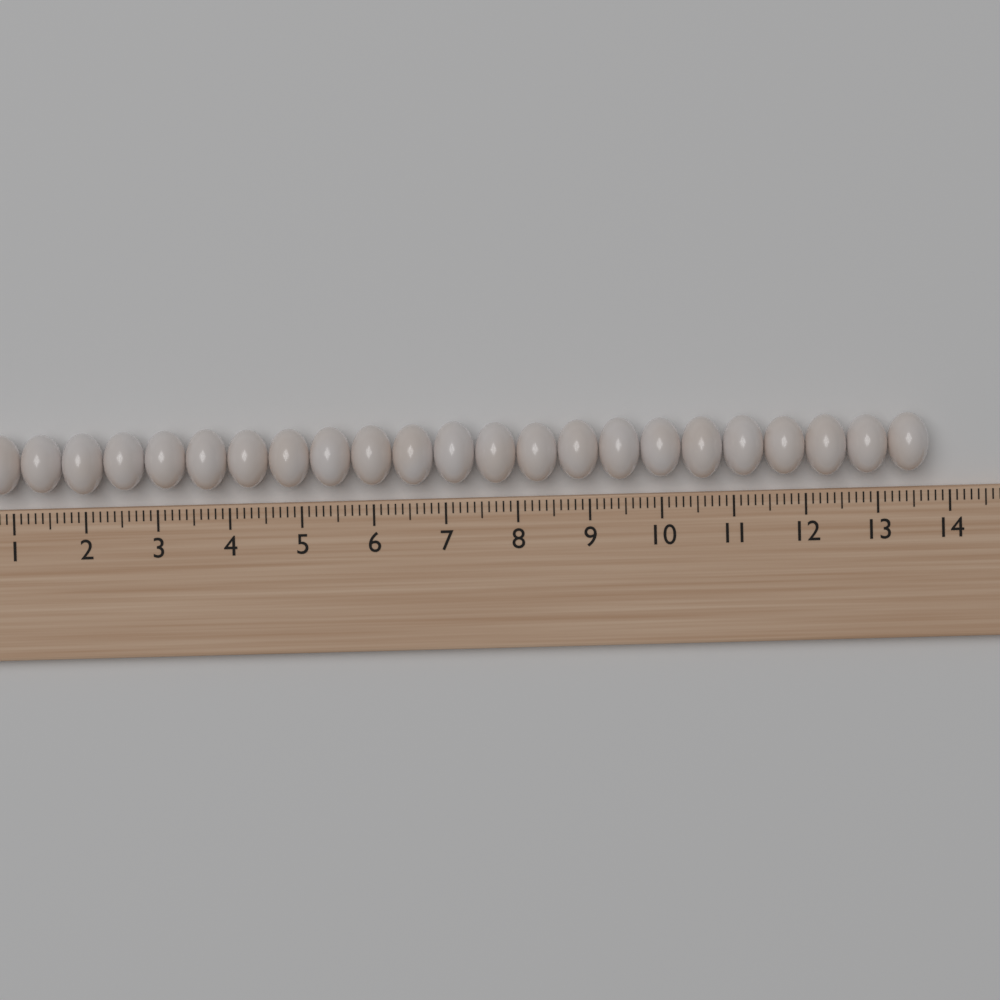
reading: 13.7 cm
